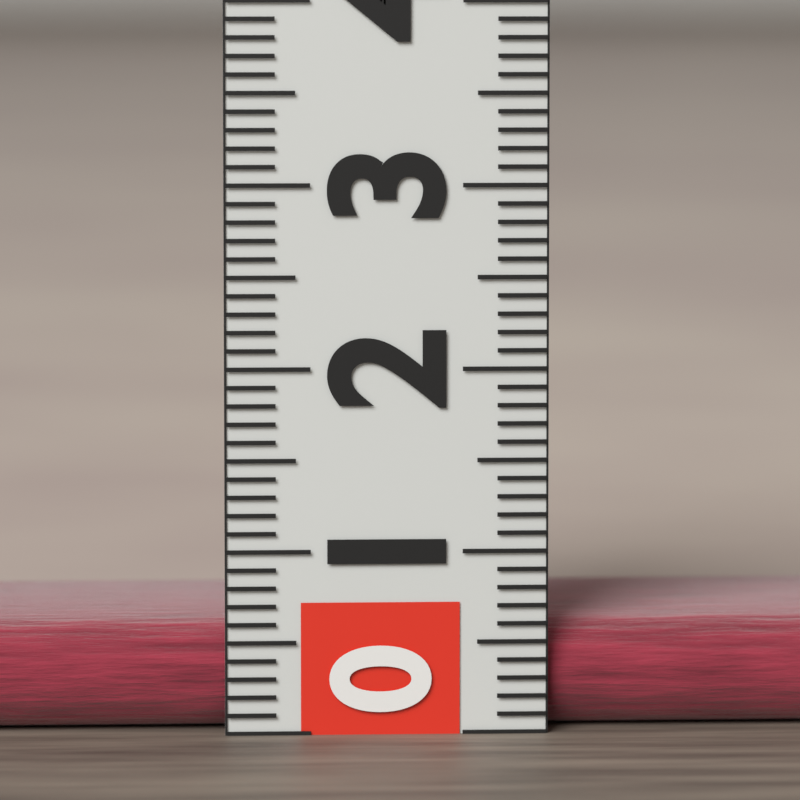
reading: 0.6 (no unit)
